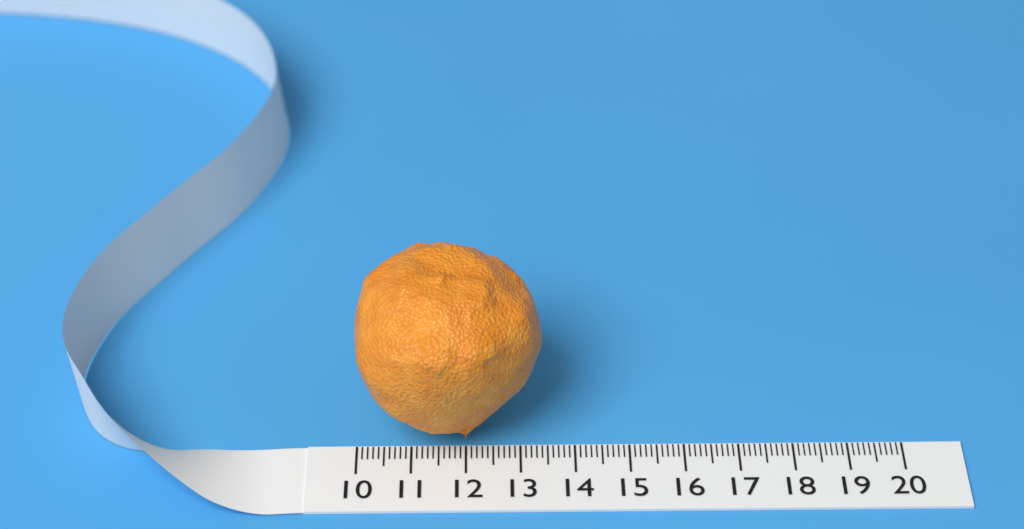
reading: 13.4 (no unit)
